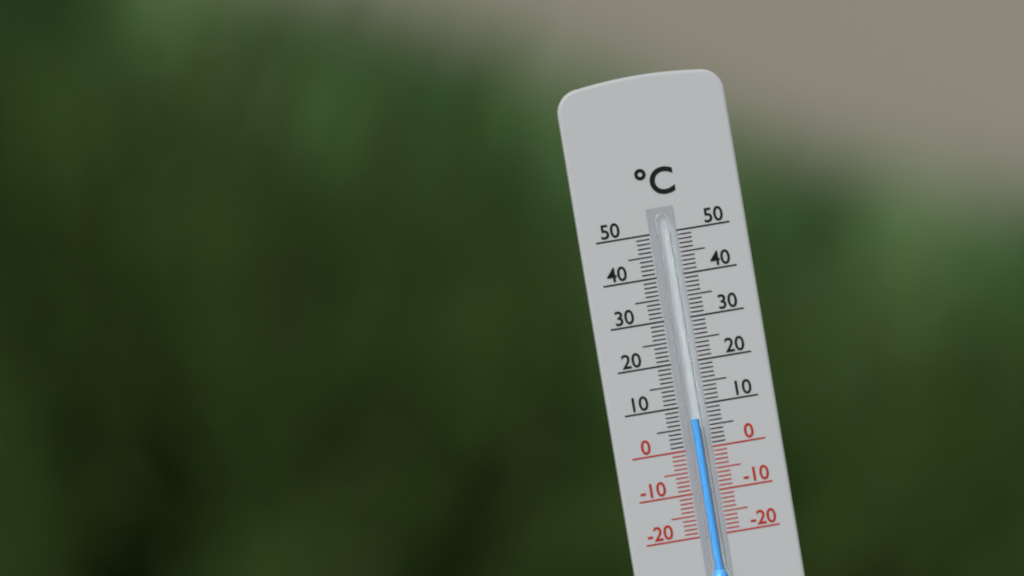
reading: 7 °C
